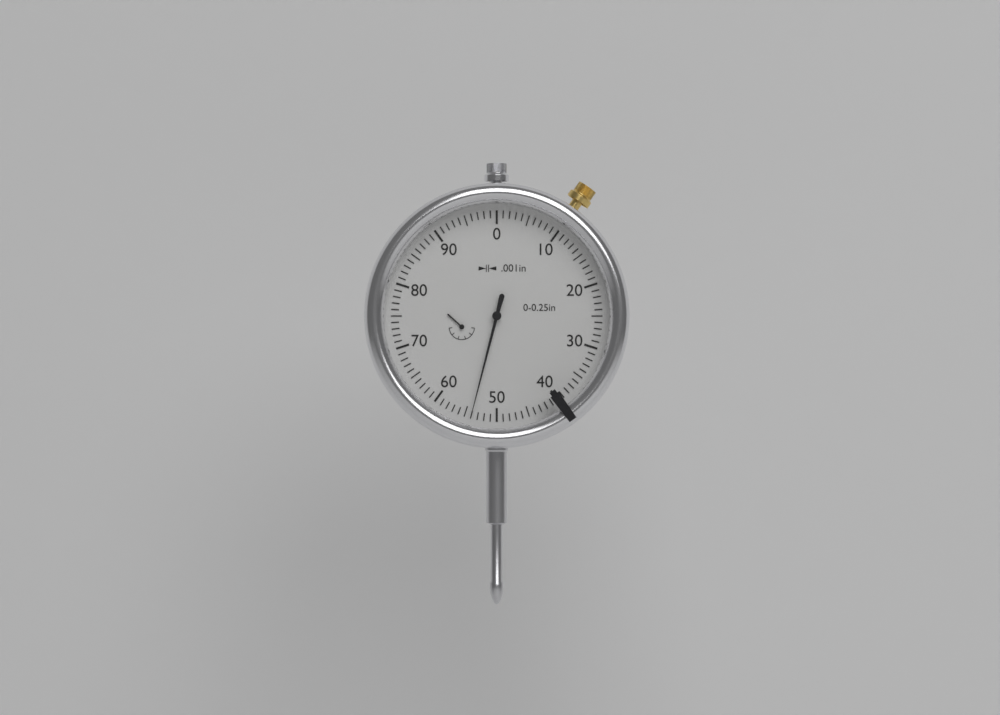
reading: 0.054 in
